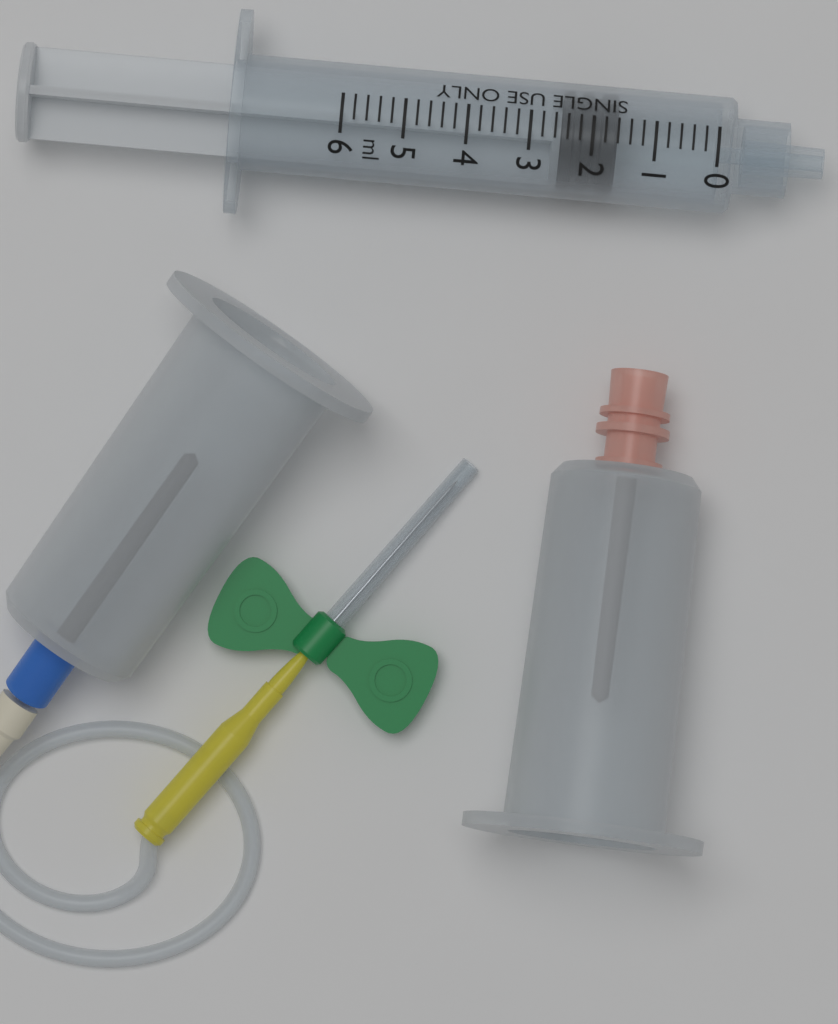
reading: 1.6 ml
